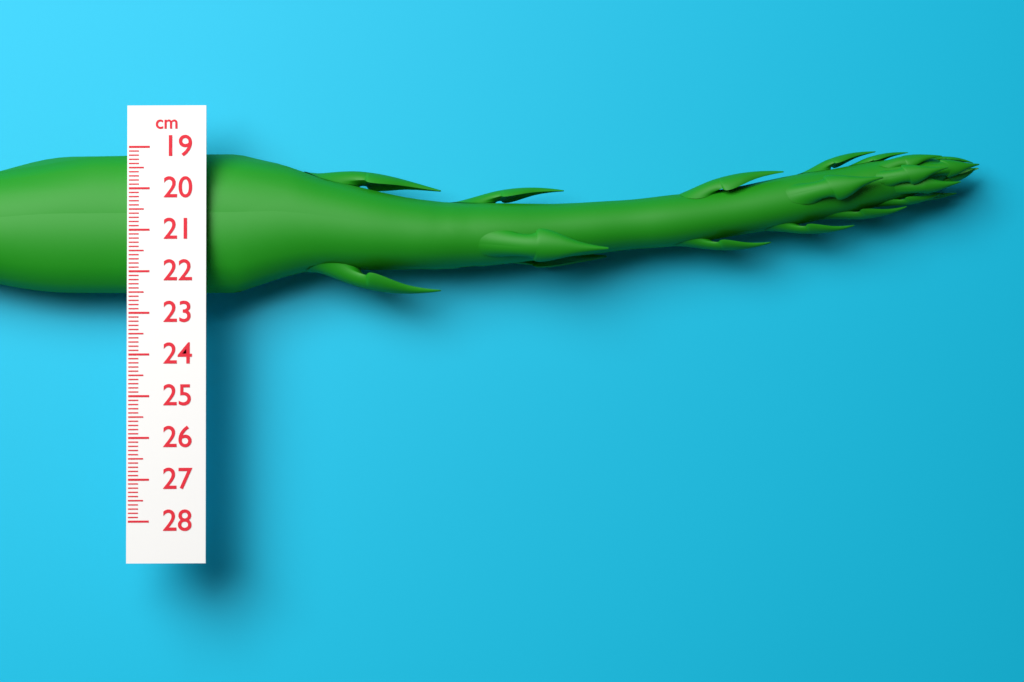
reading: 22.5 cm
